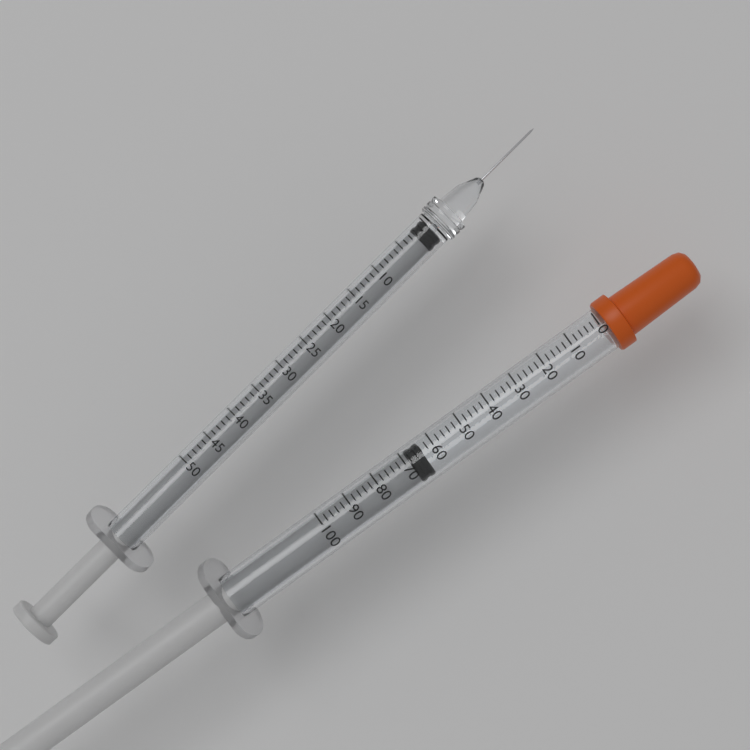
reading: 64 (no unit)
